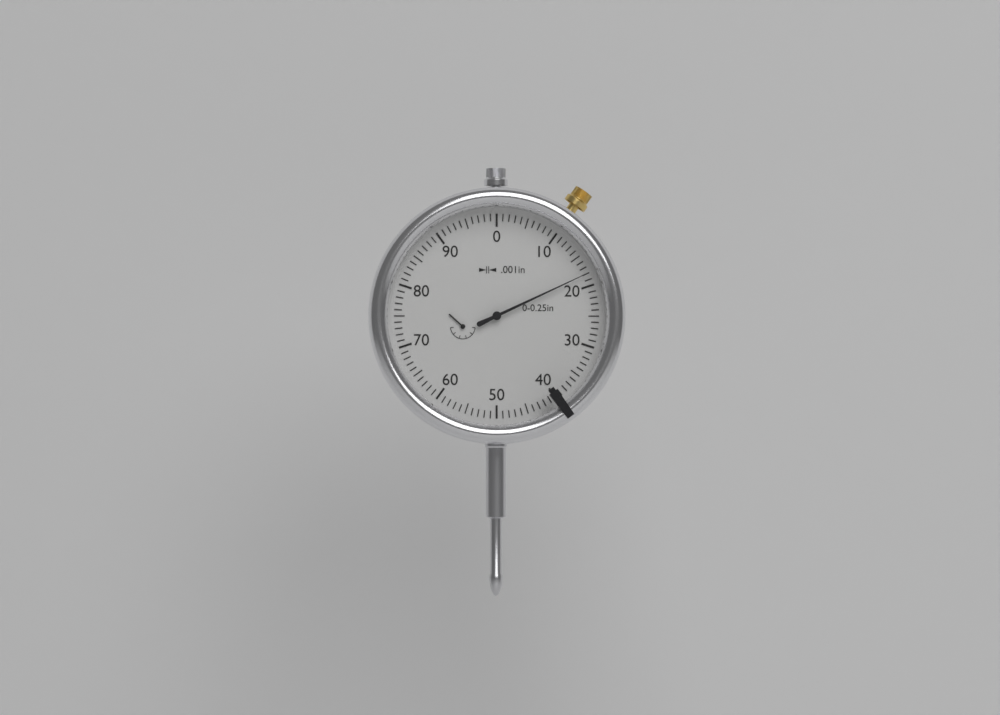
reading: 0.018 in
